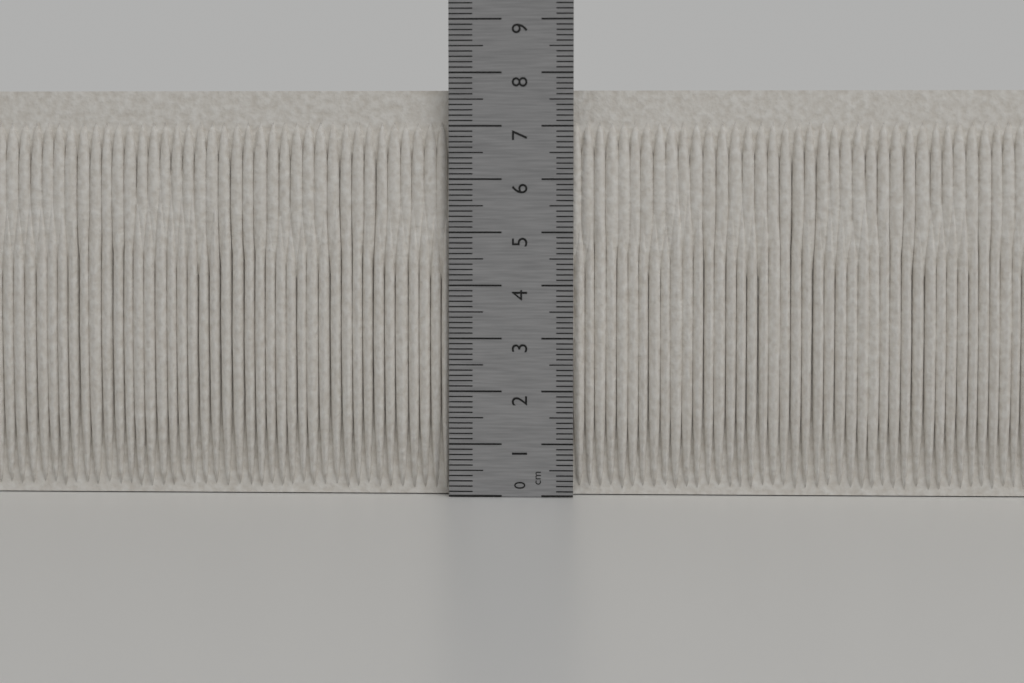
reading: 7.7 cm
